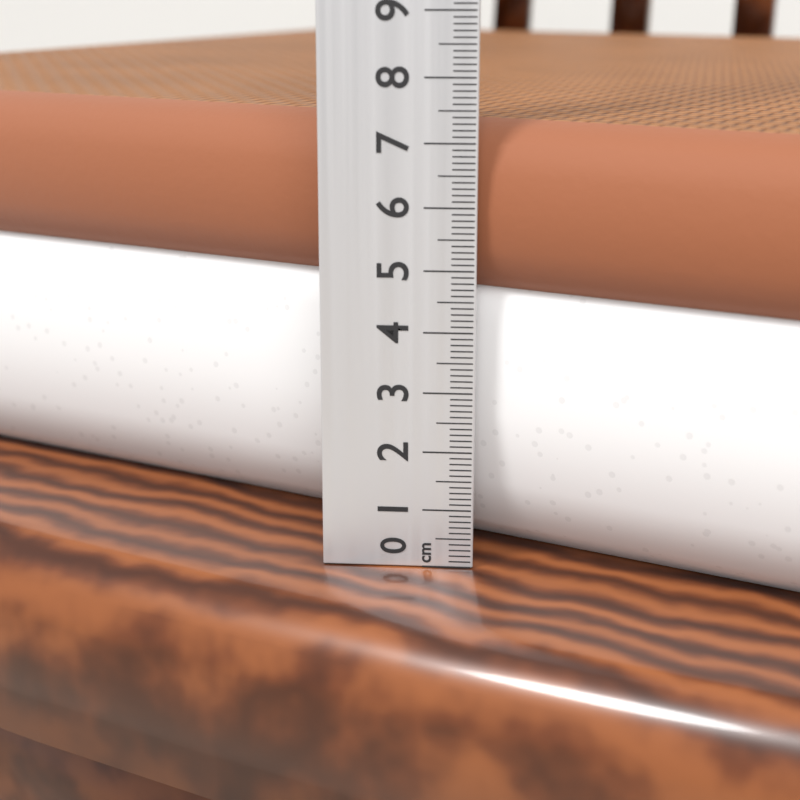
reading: 7.3 cm
